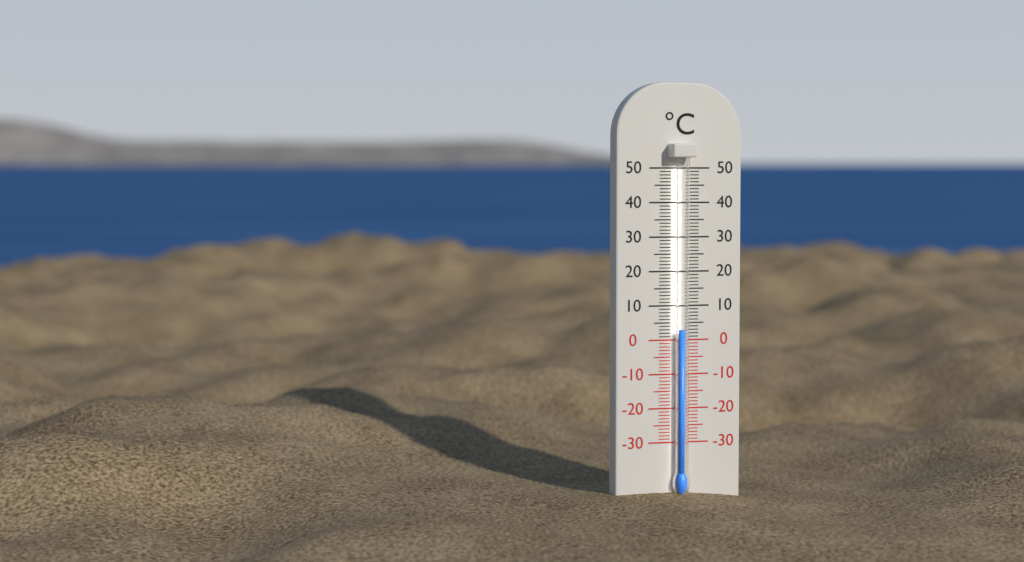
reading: 3 °C
